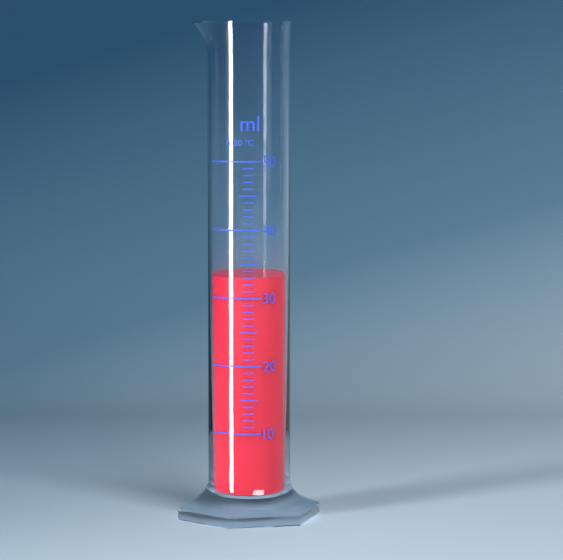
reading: 33 ml
